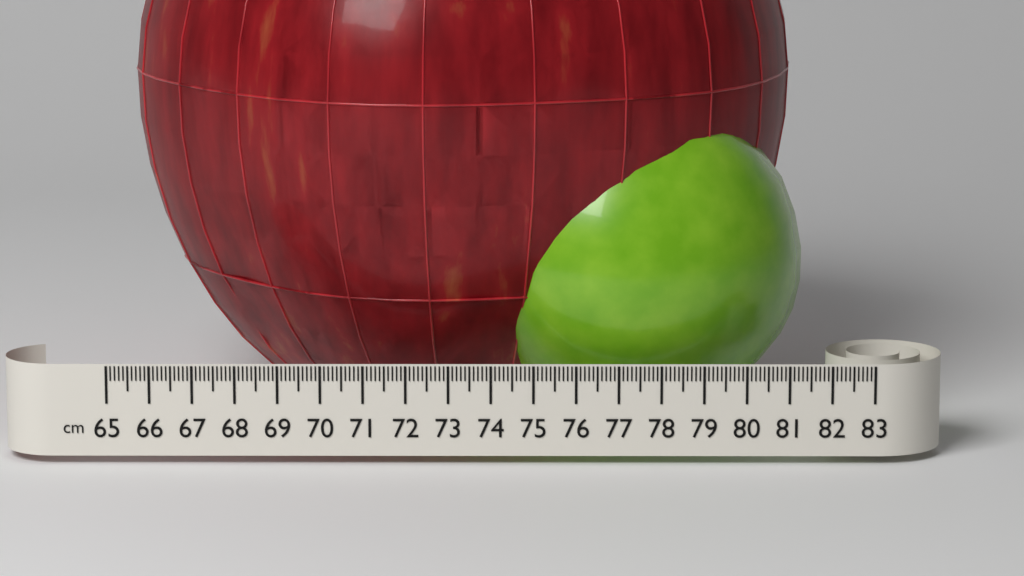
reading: 81.5 cm
